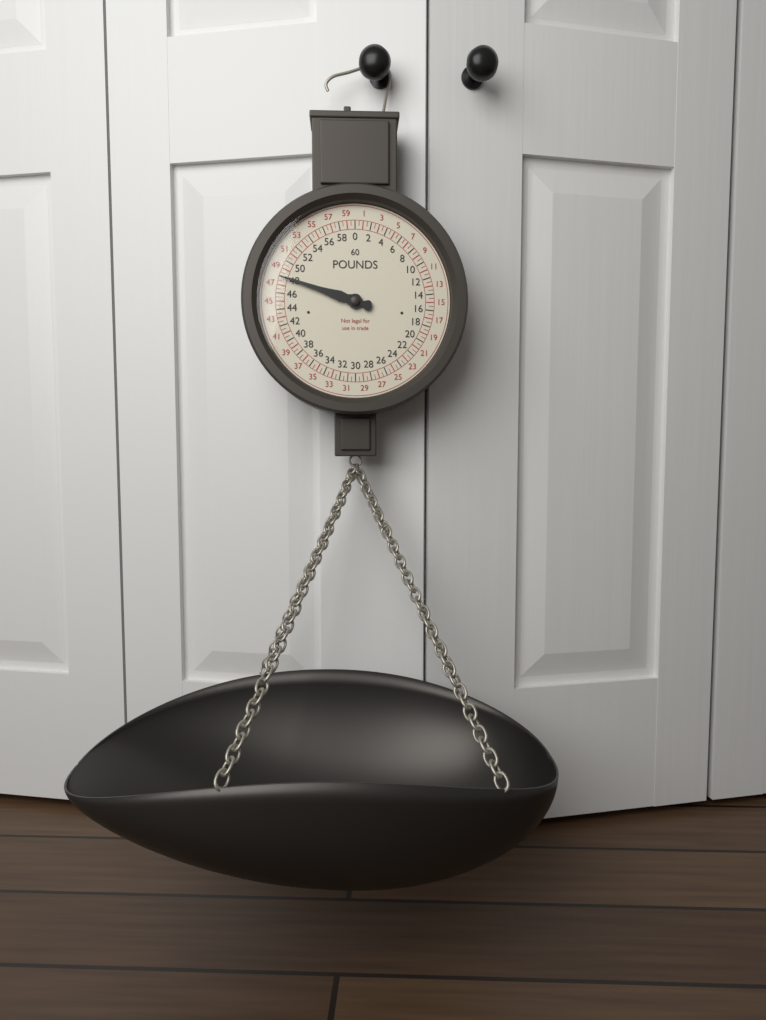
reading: 48.0 lb
